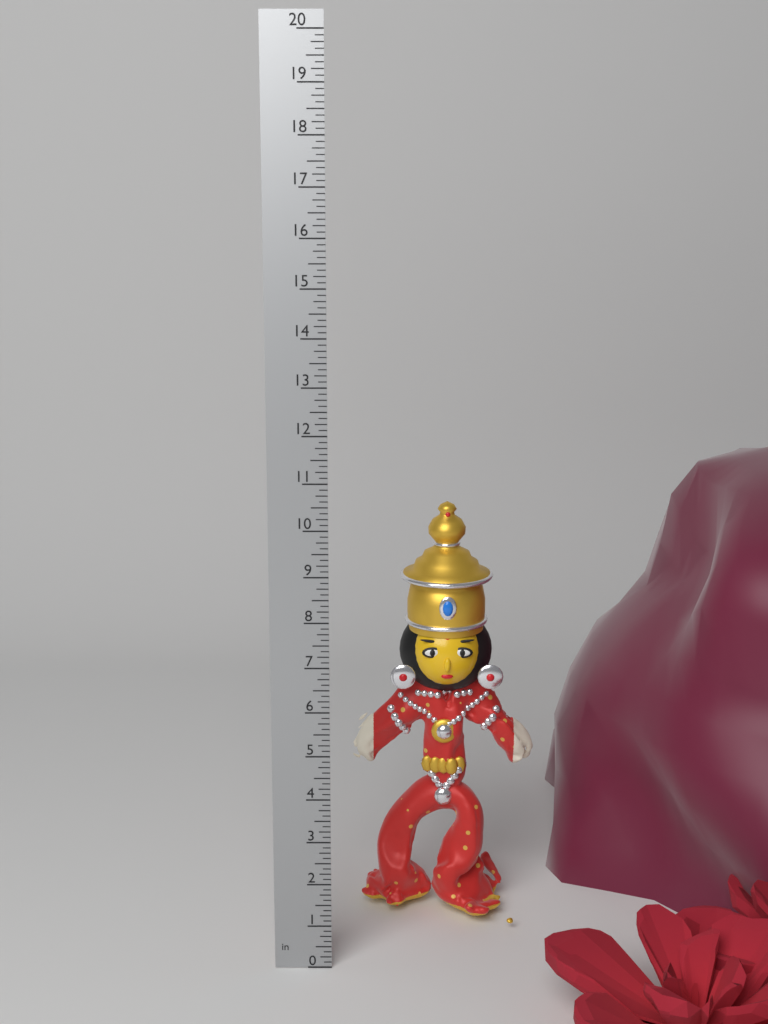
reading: 10.000 in
